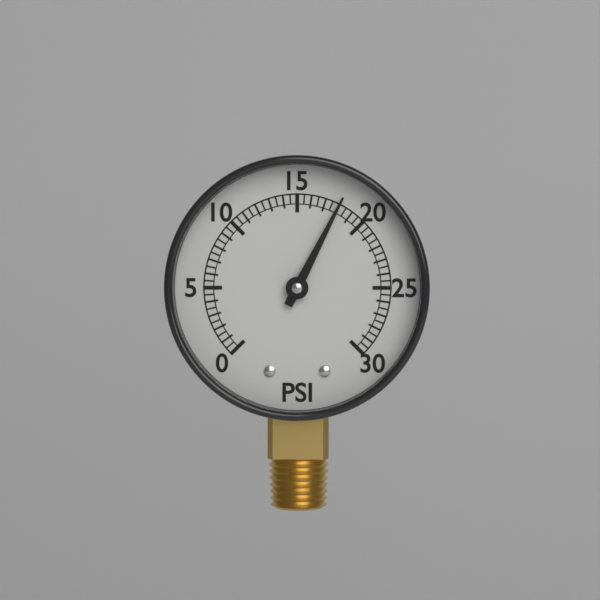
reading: 18.0 psi
